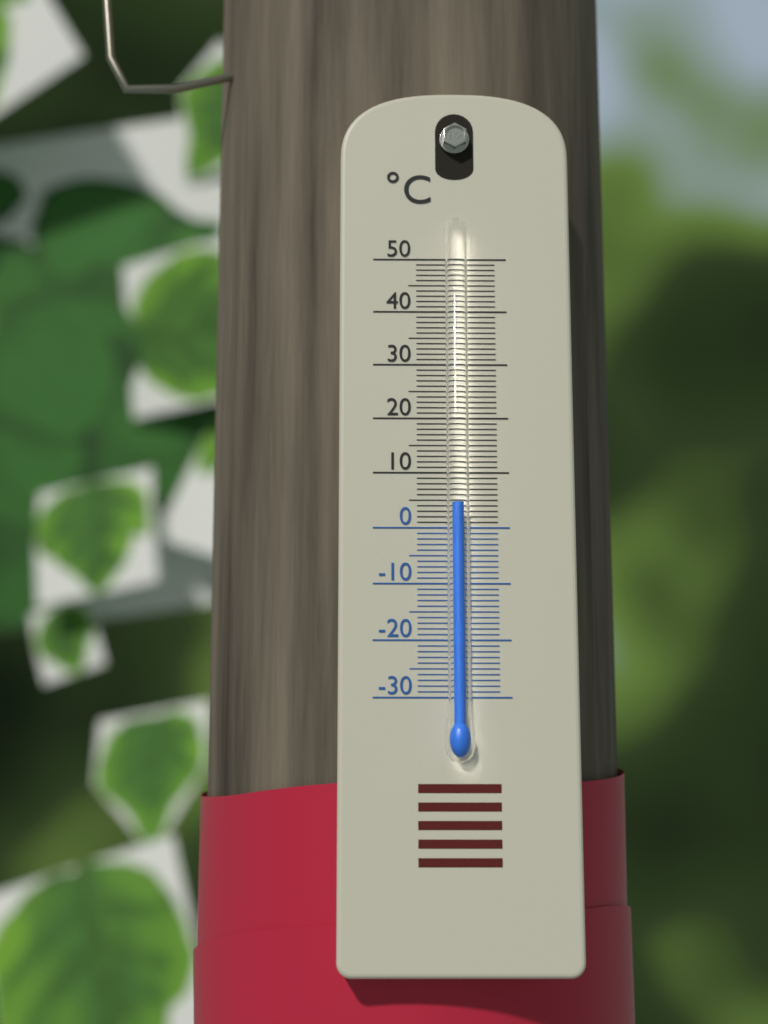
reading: 4 °C
